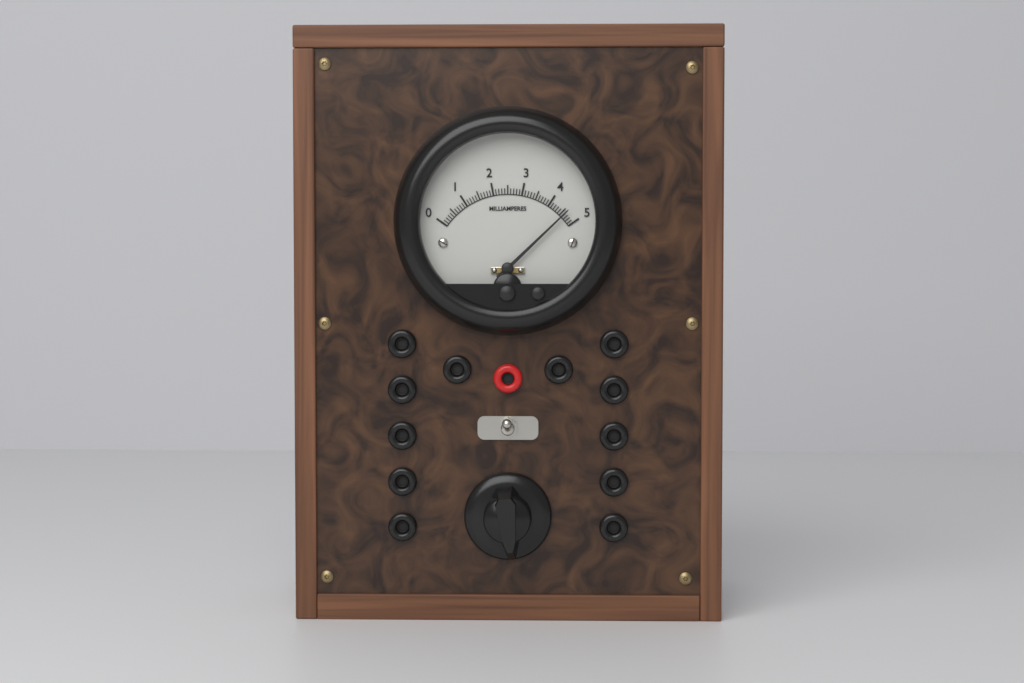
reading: 4.6 mA
